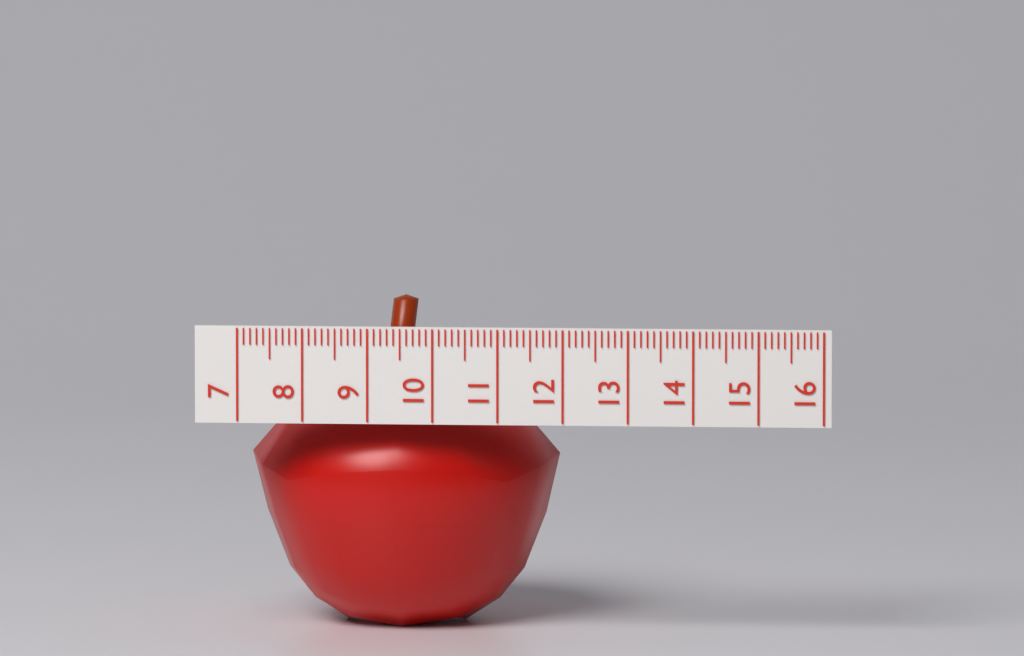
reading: 11.8 (no unit)
